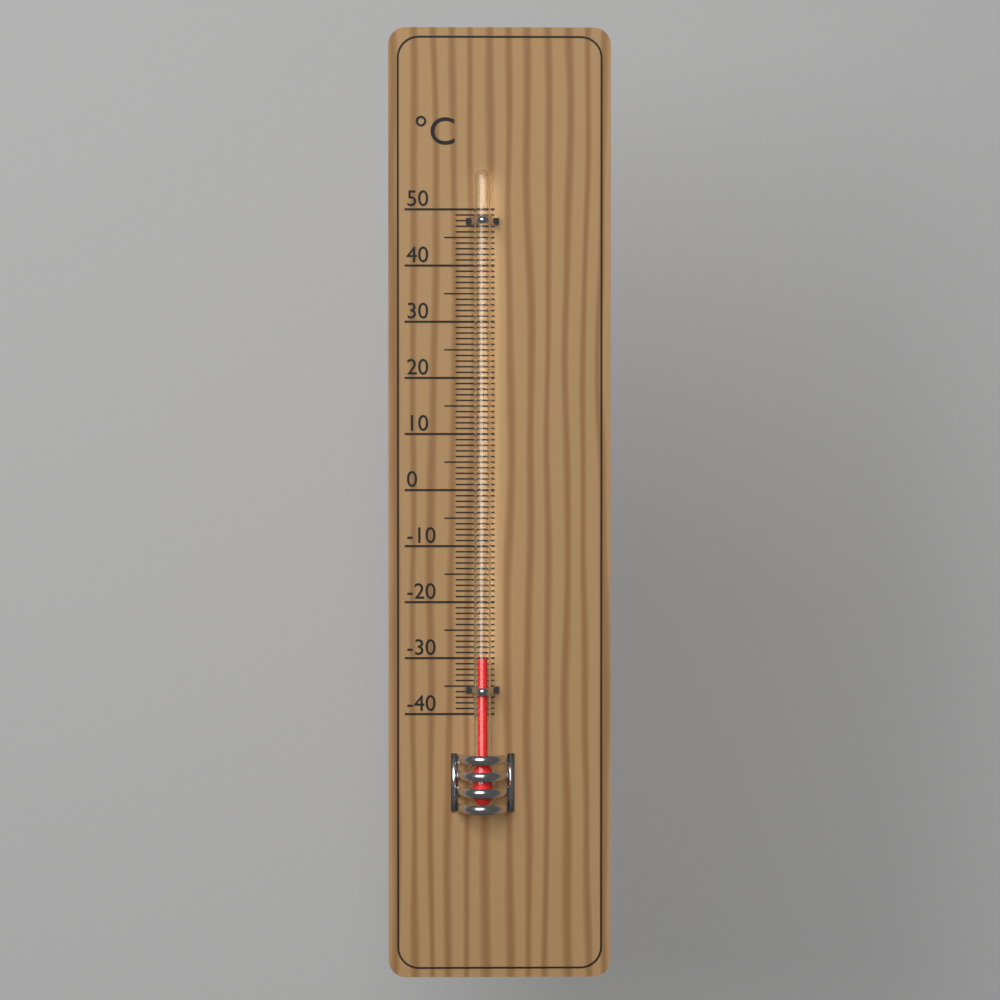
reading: -30 °C
